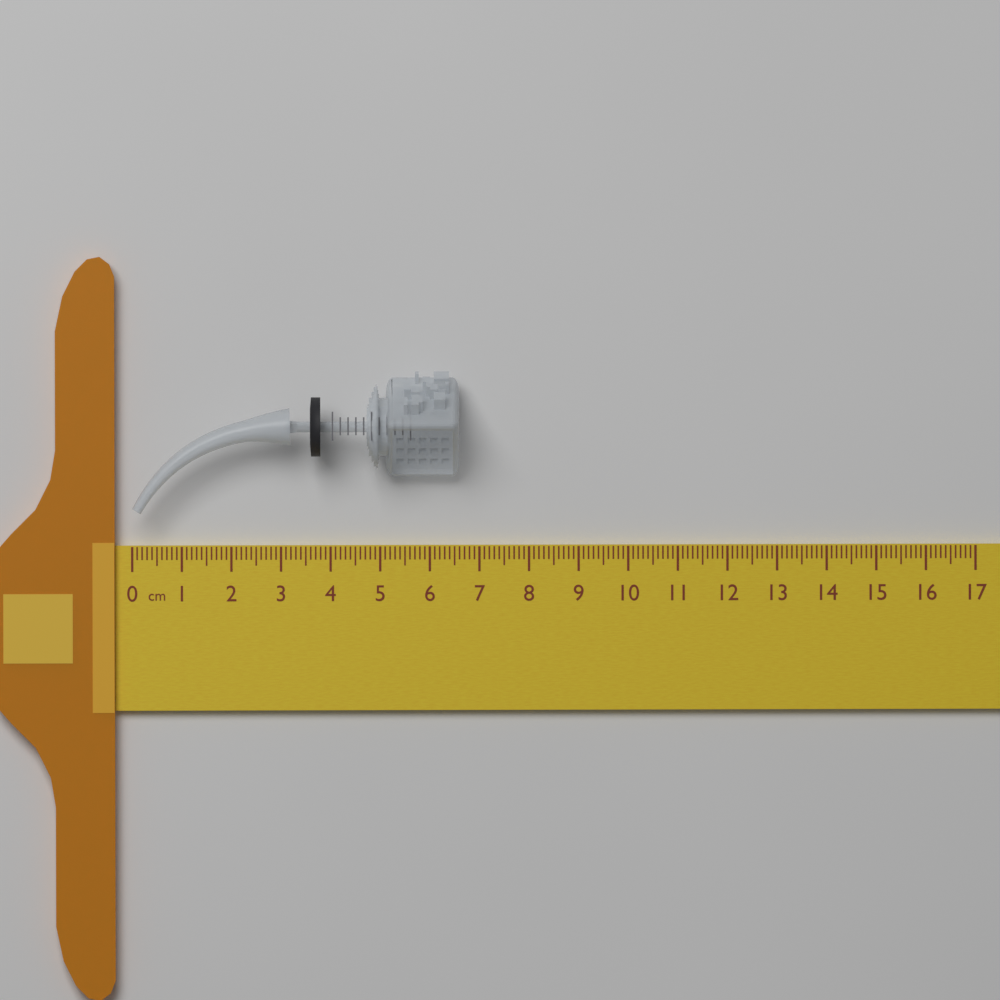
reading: 6.6 cm
